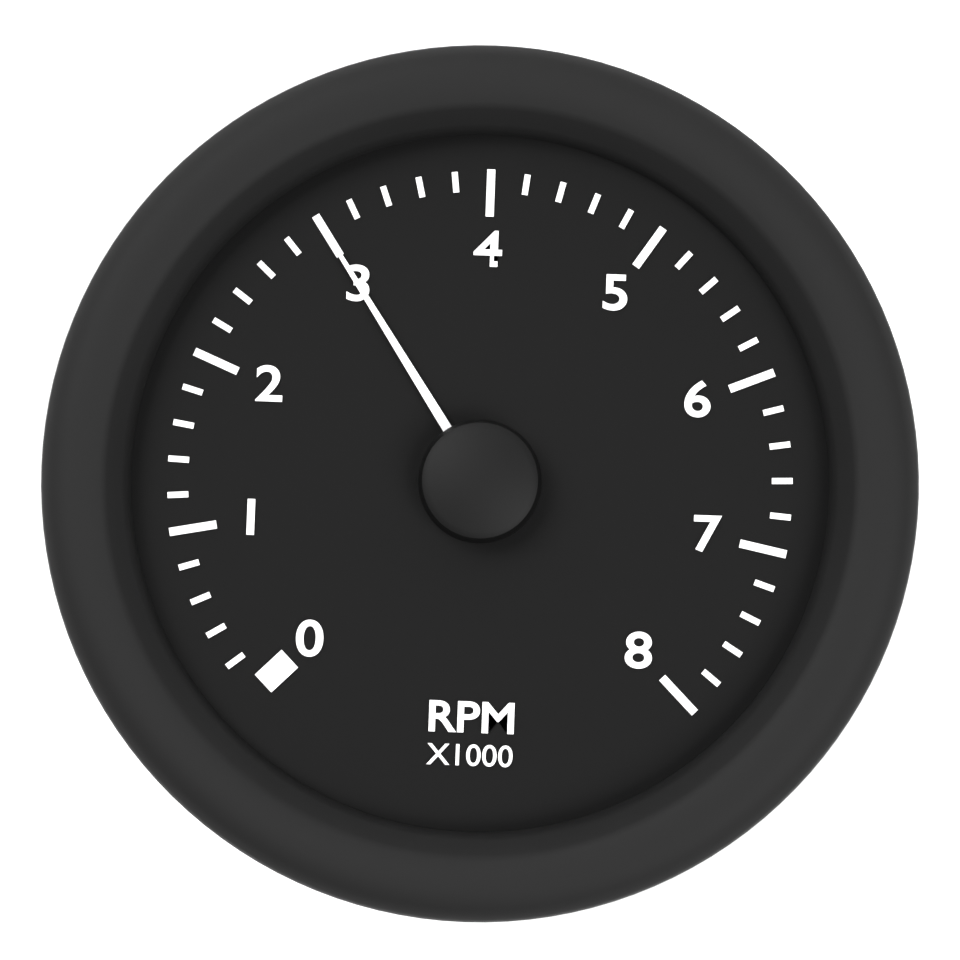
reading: 3.0 RPM x1000
